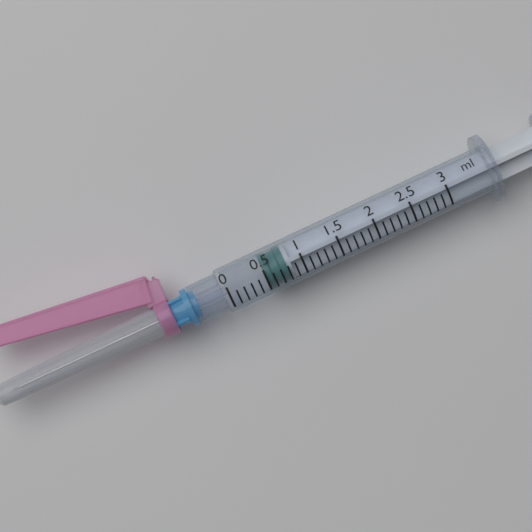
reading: 0.5 ml
